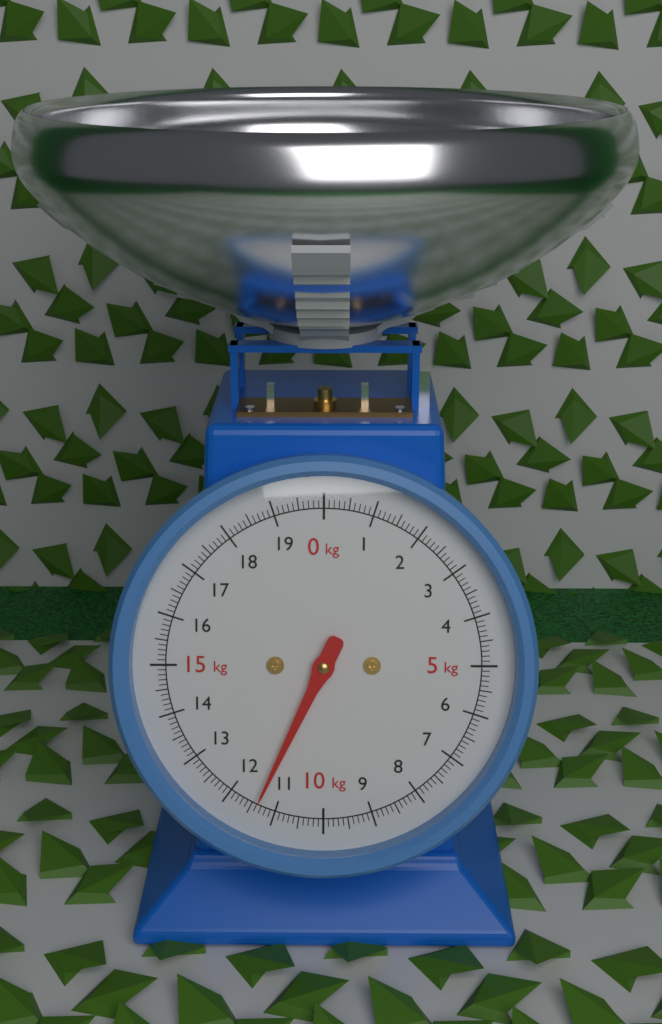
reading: 11.4 kg
